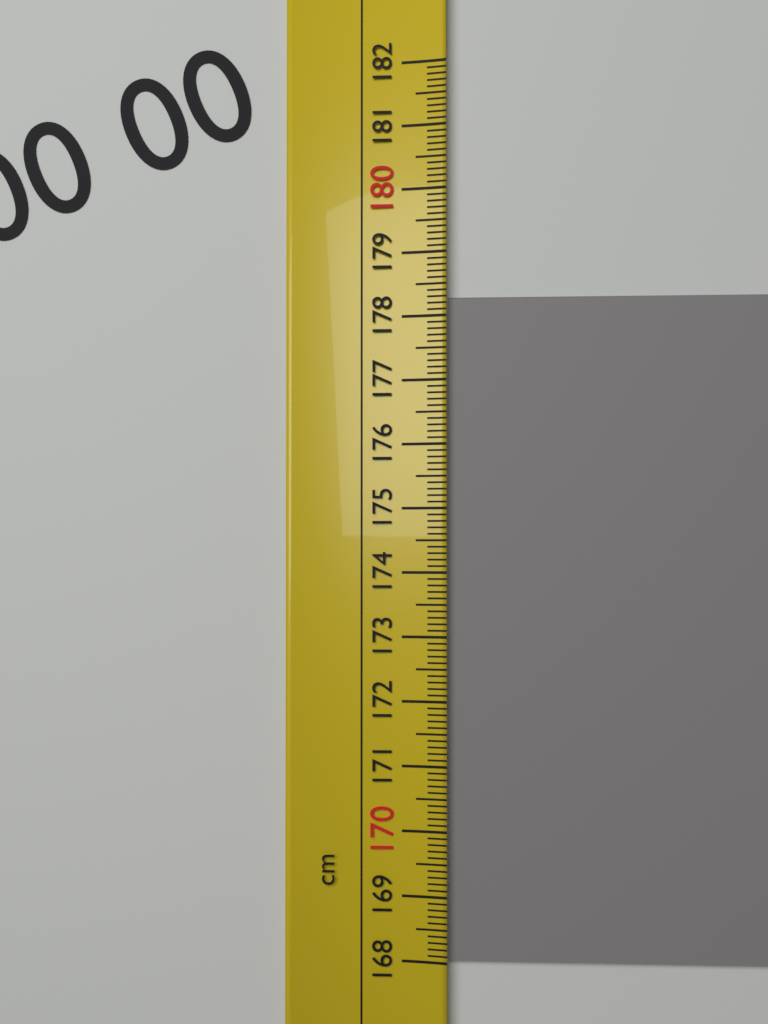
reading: 178.3 cm
